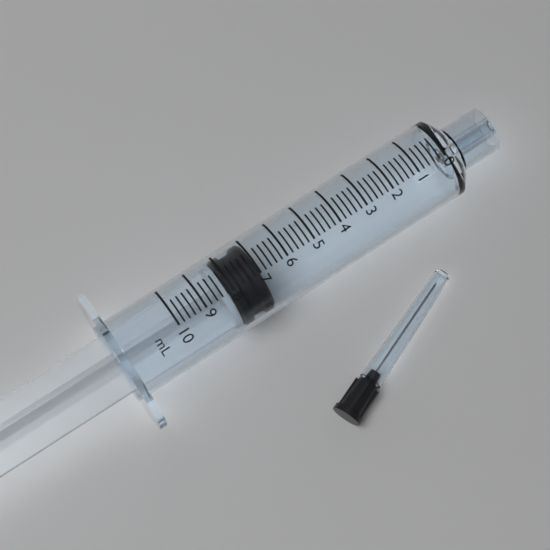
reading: 7.0 ml
